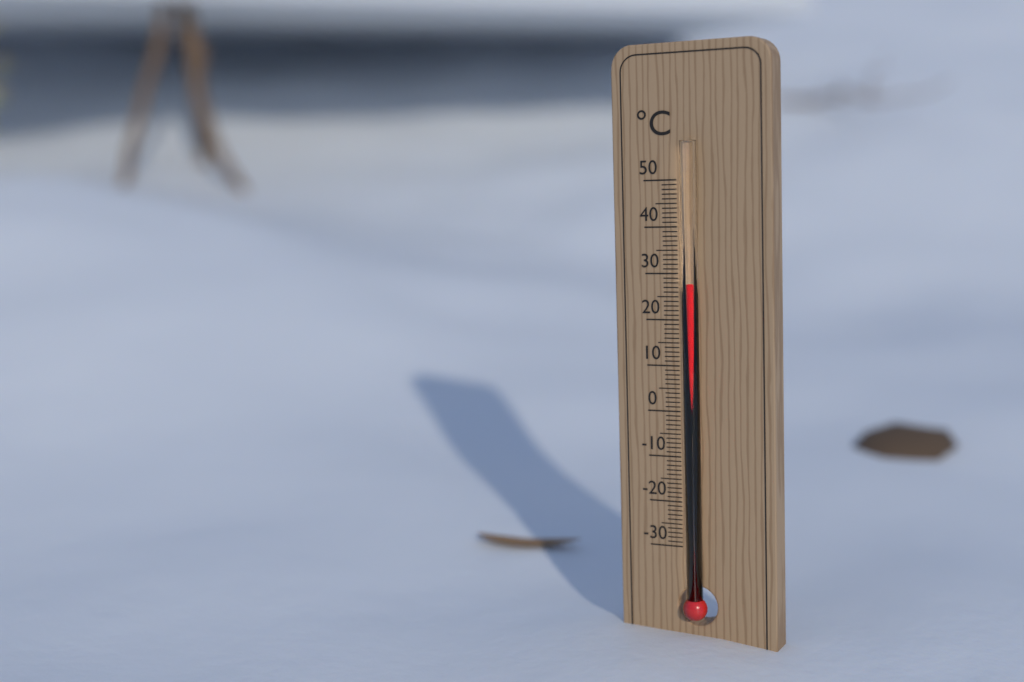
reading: 28 °C
